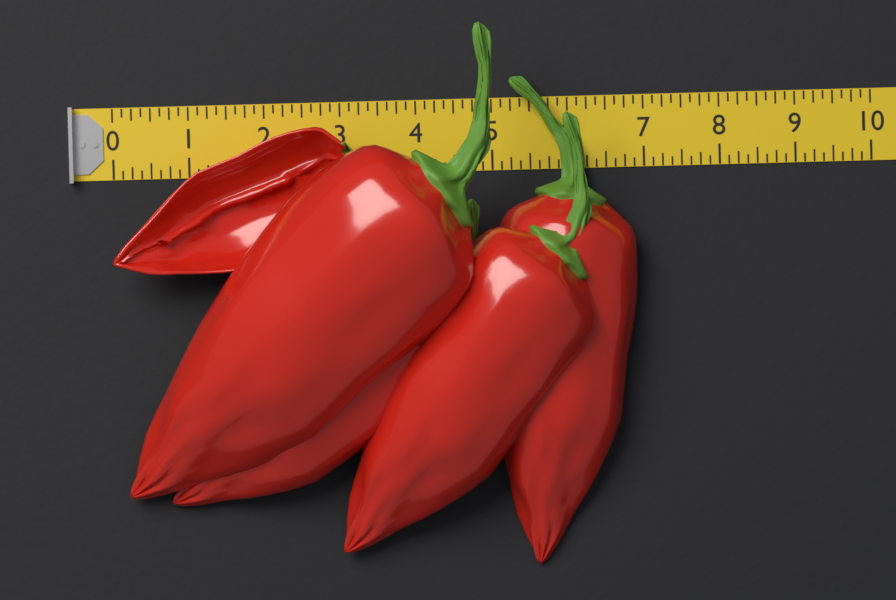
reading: 6.875 (no unit)
